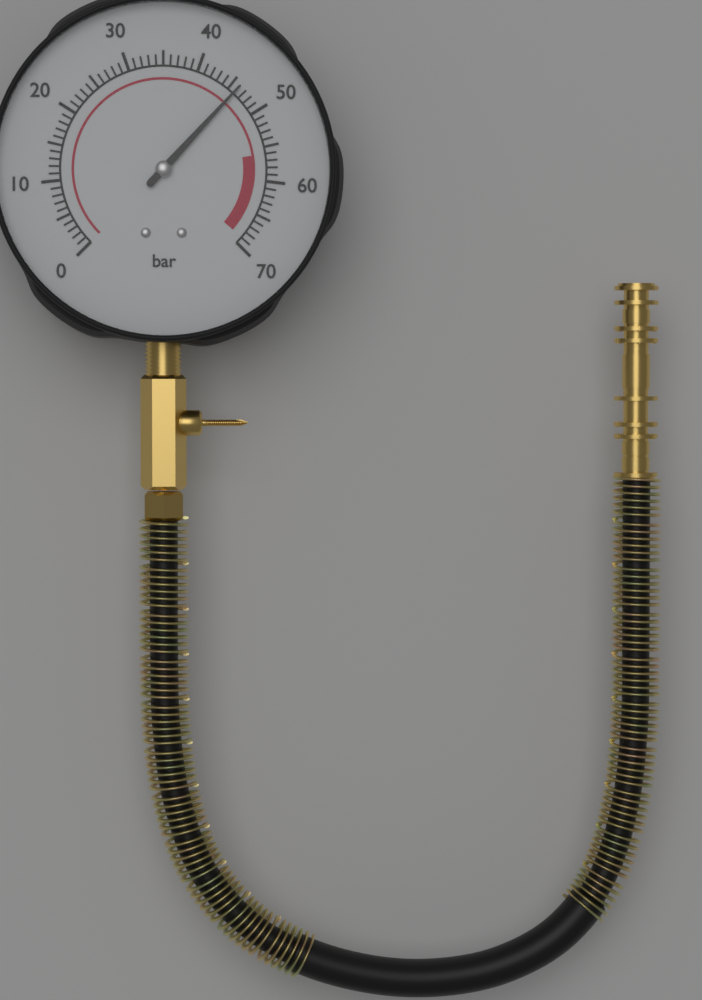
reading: 46 bar
